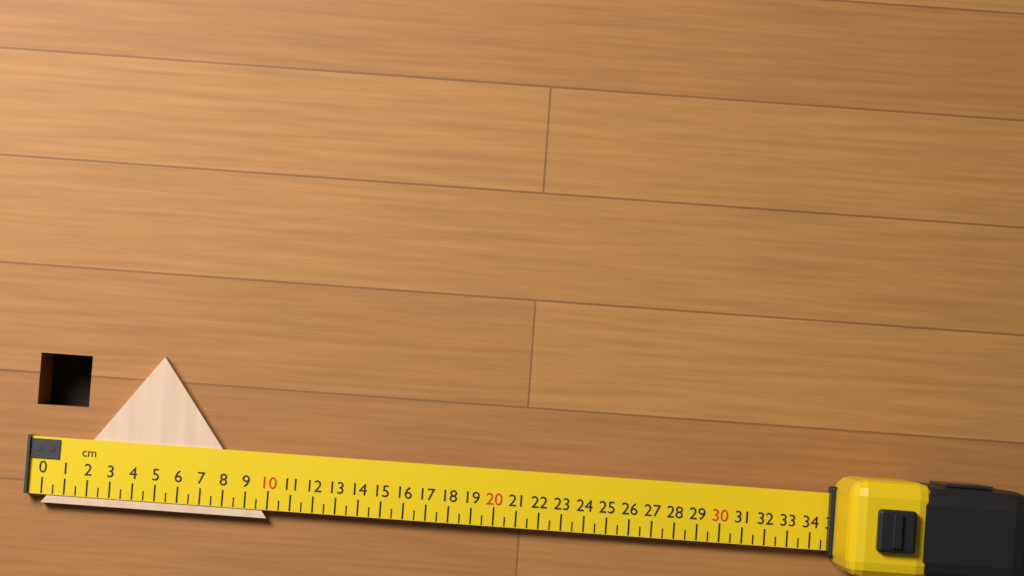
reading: 10.0 cm
